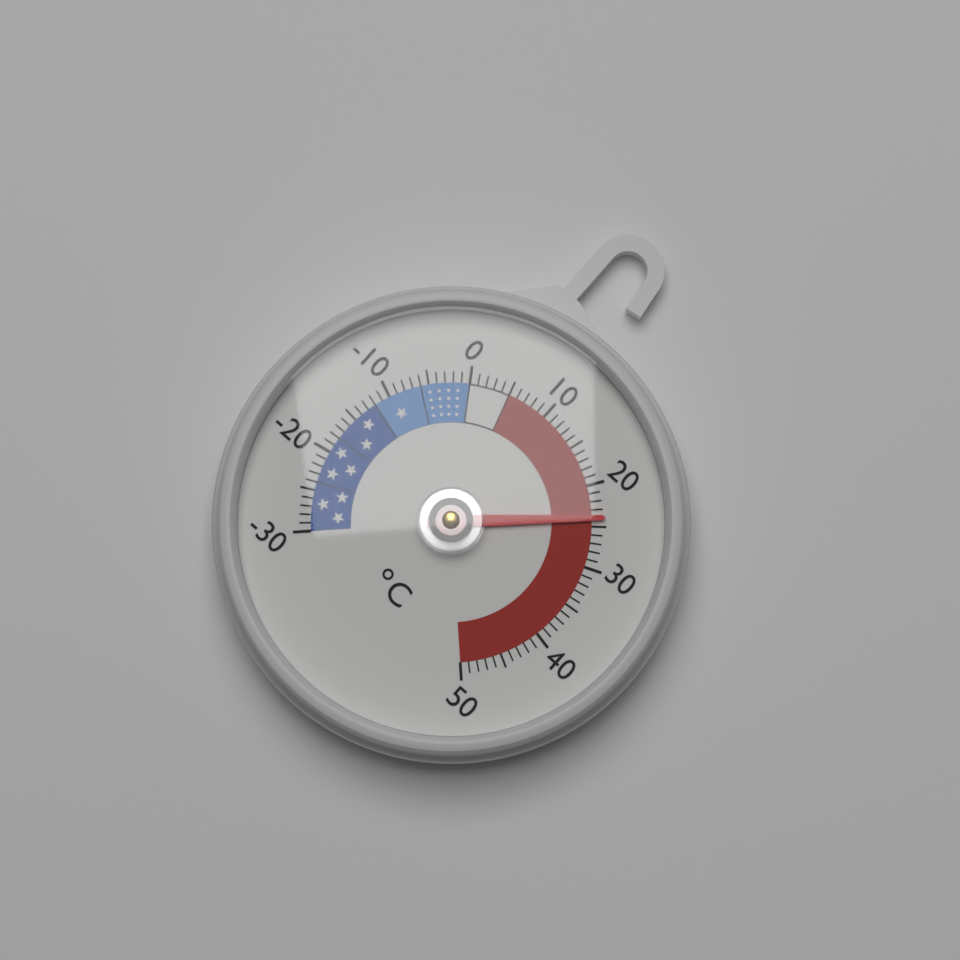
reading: 24 °C
